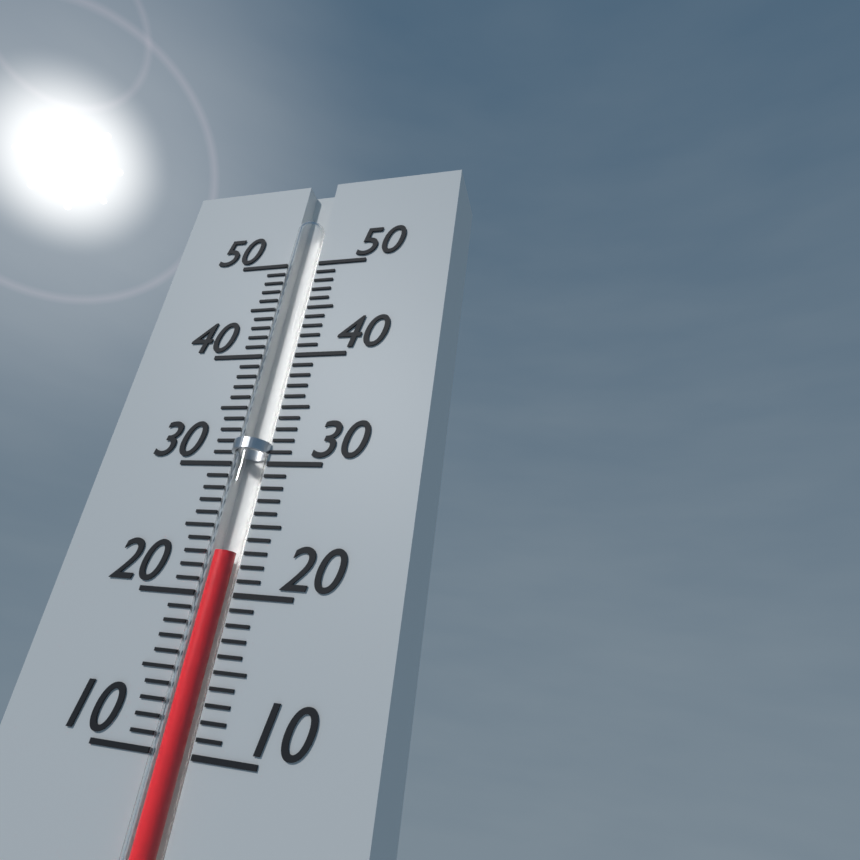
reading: 23 (no unit)
